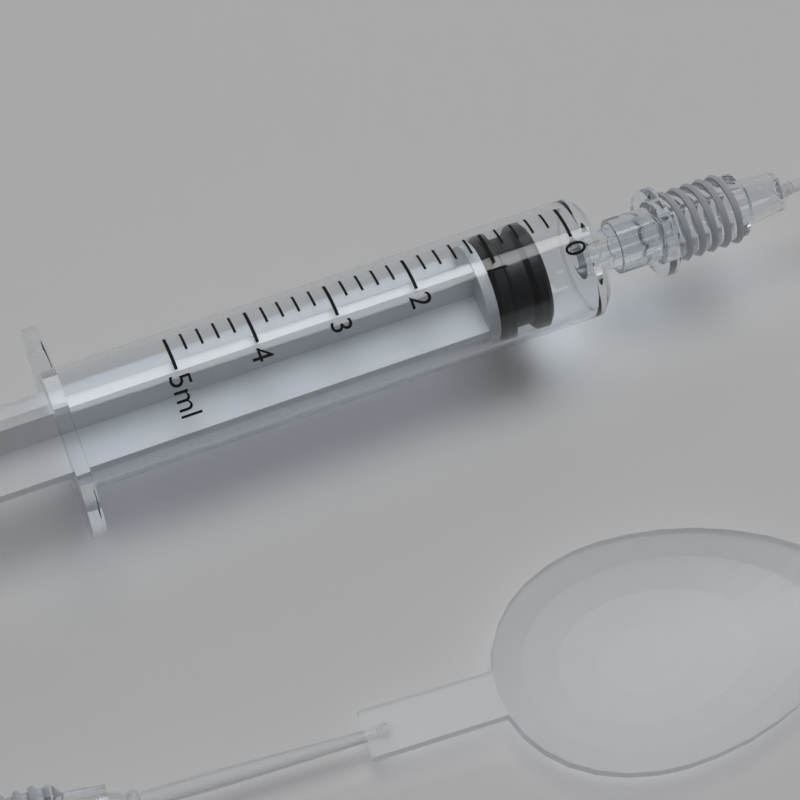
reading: 0.4 ml
